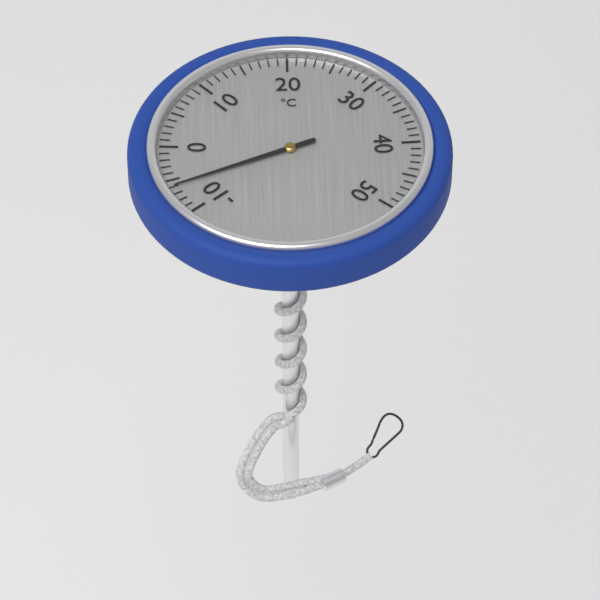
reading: -6 °C
